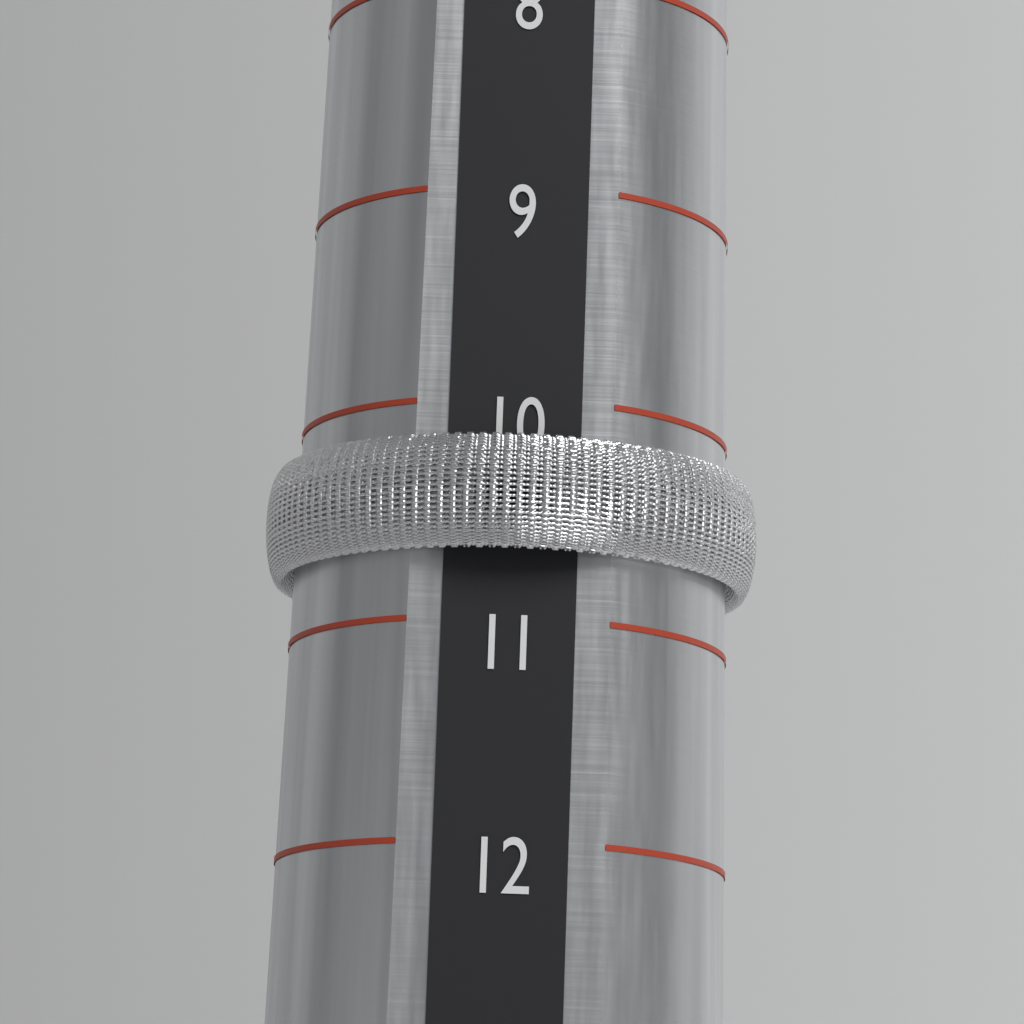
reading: 10.7 (no unit)
